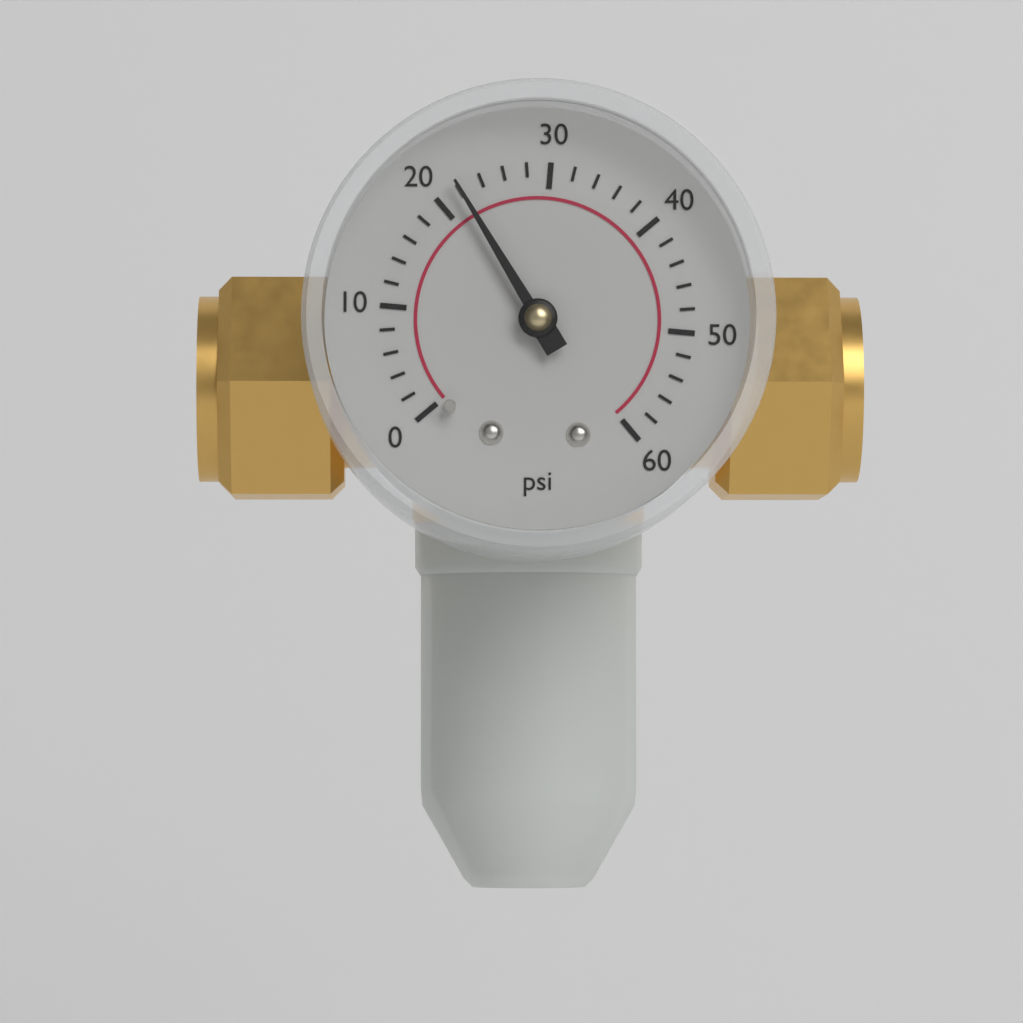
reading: 22 psi
